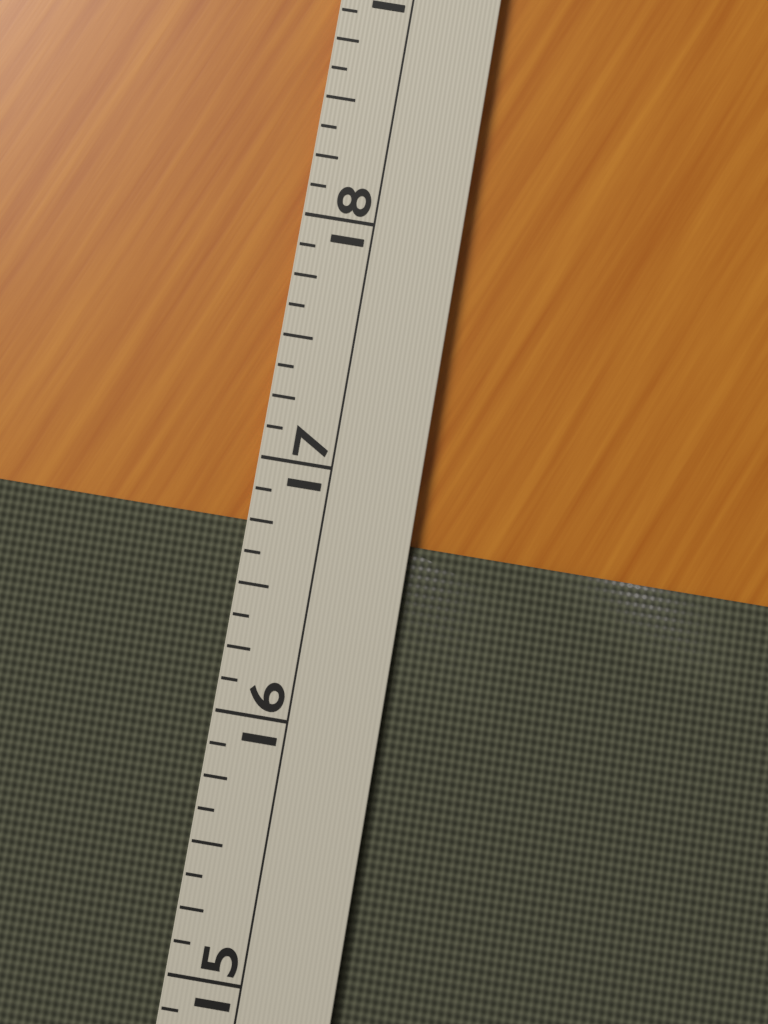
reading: 16.750 (no unit)
